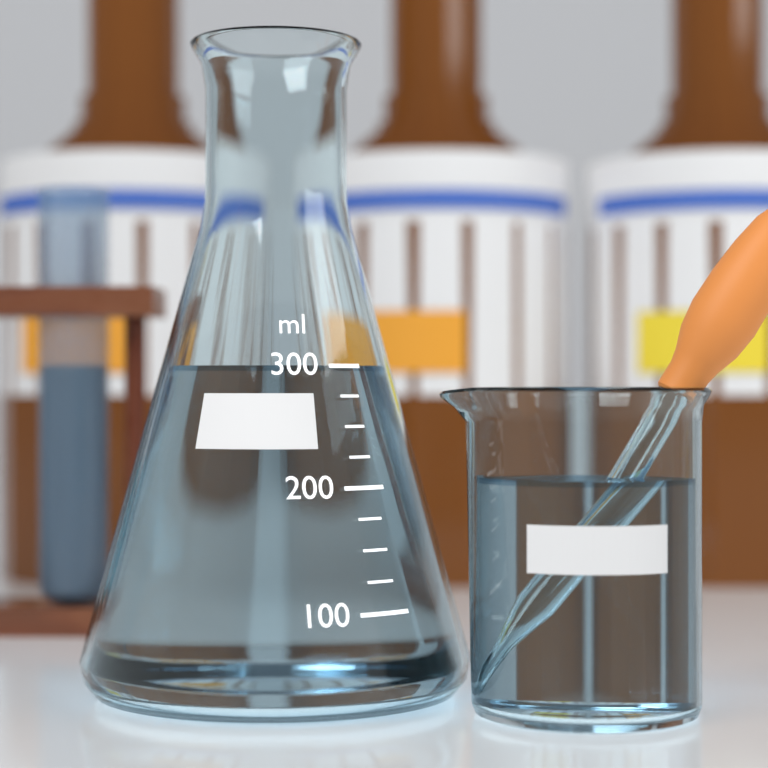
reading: 300 ml
